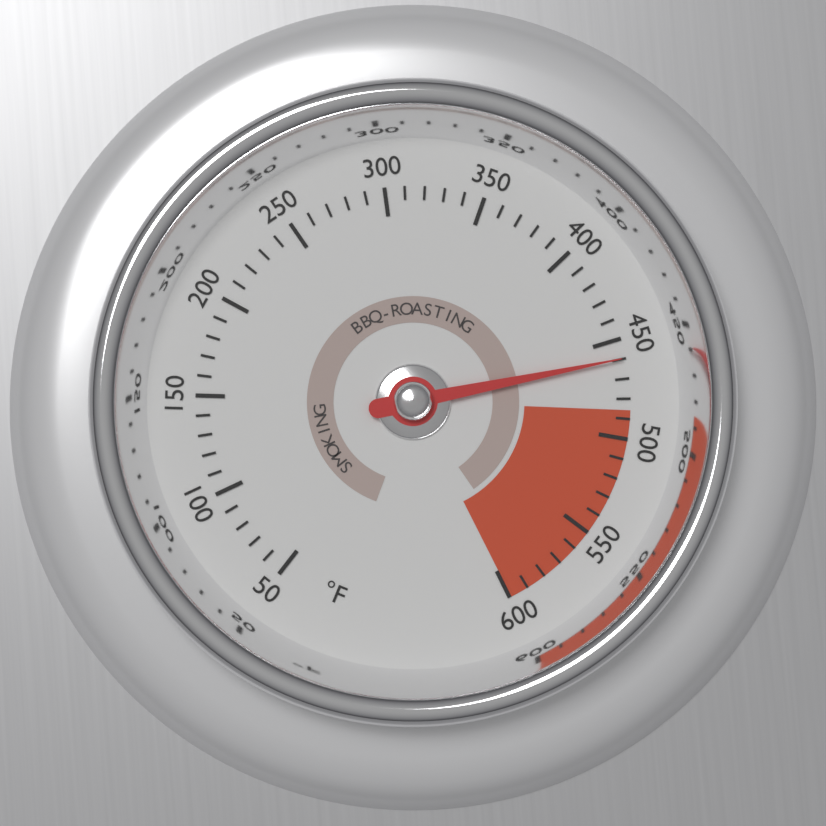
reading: 460 °F
